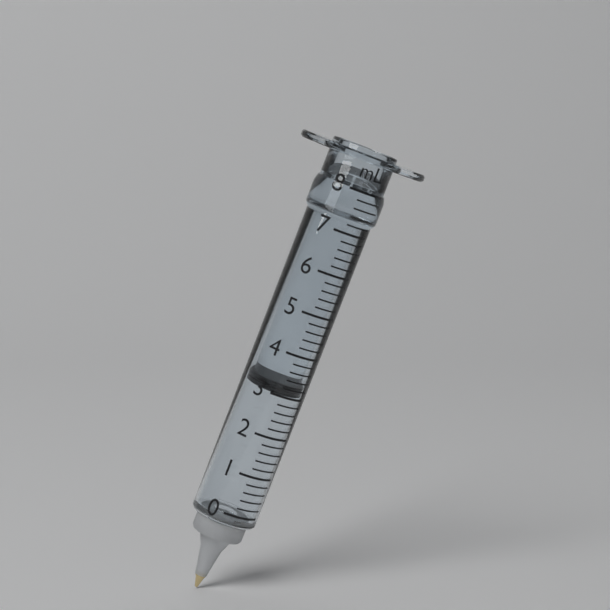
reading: 3.0 ml
